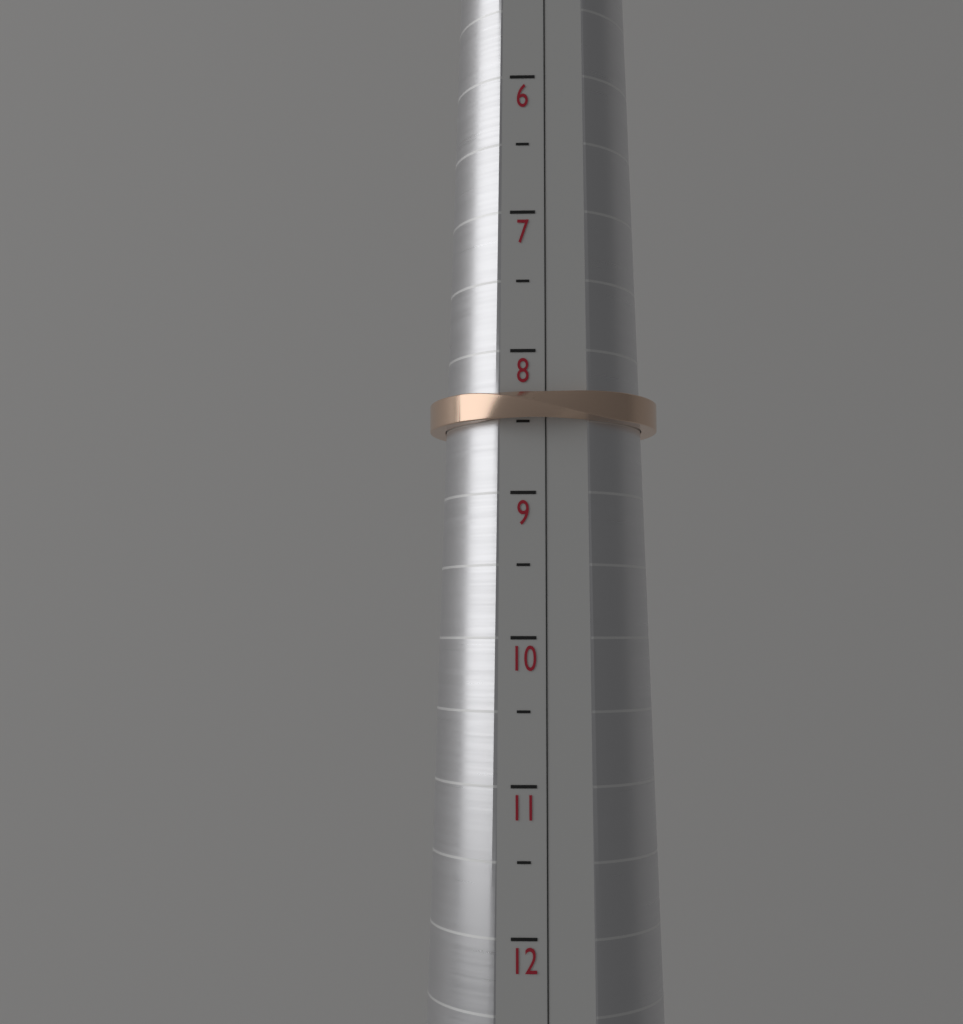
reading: 8.5 (no unit)
